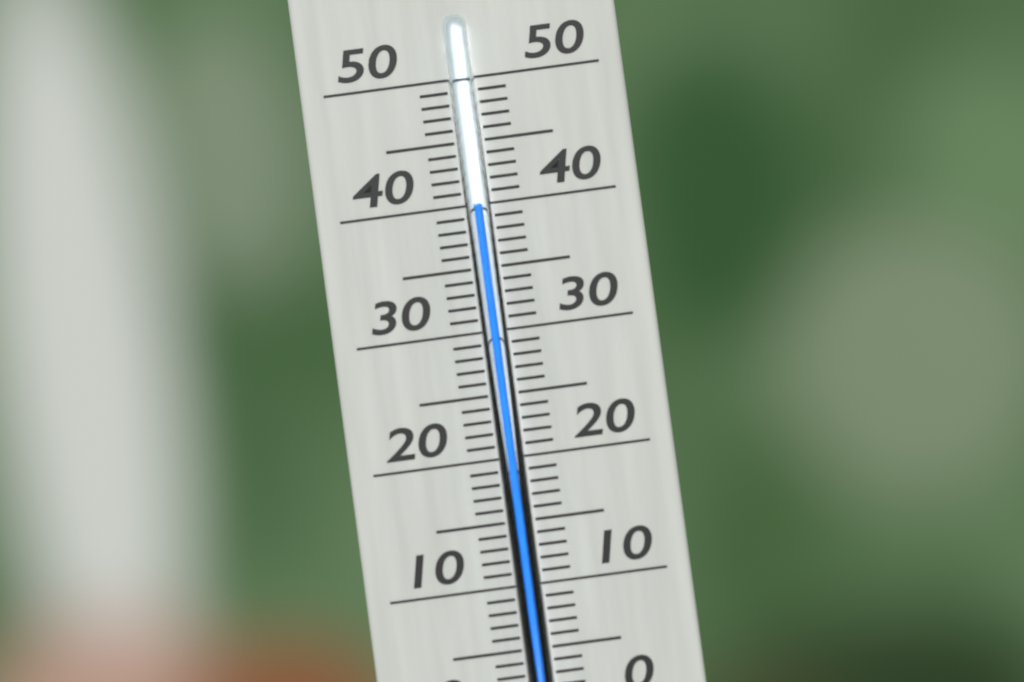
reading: 40 °C
